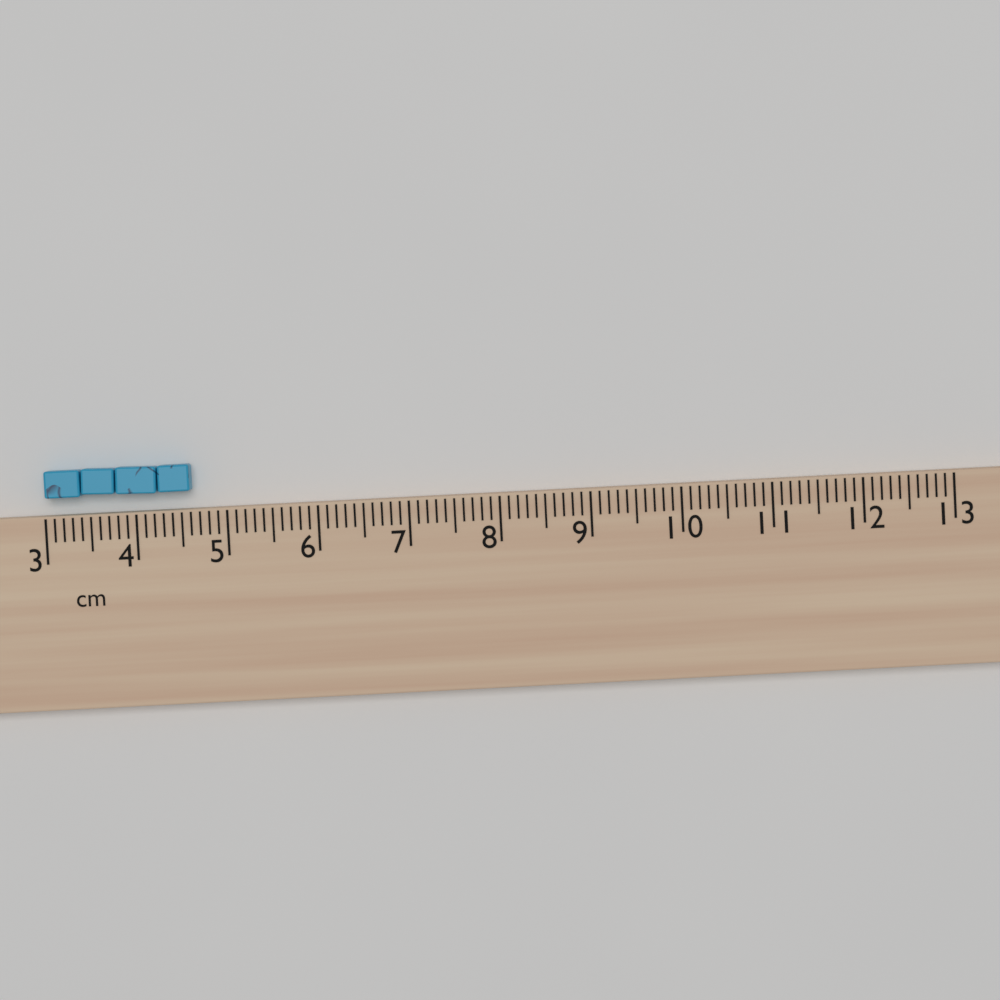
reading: 4.6 cm
